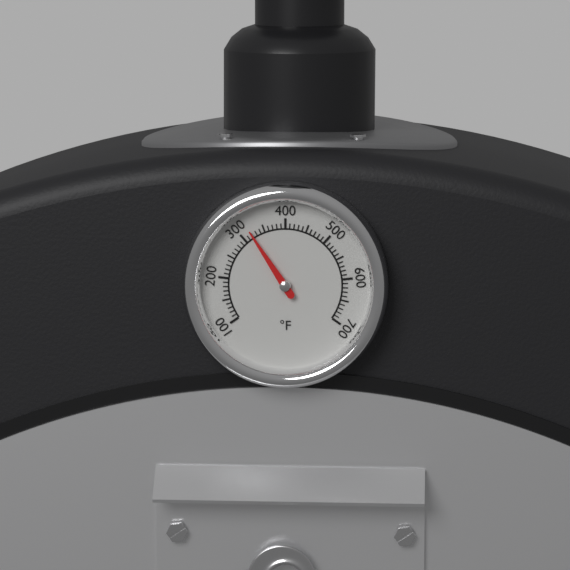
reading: 320 °F
